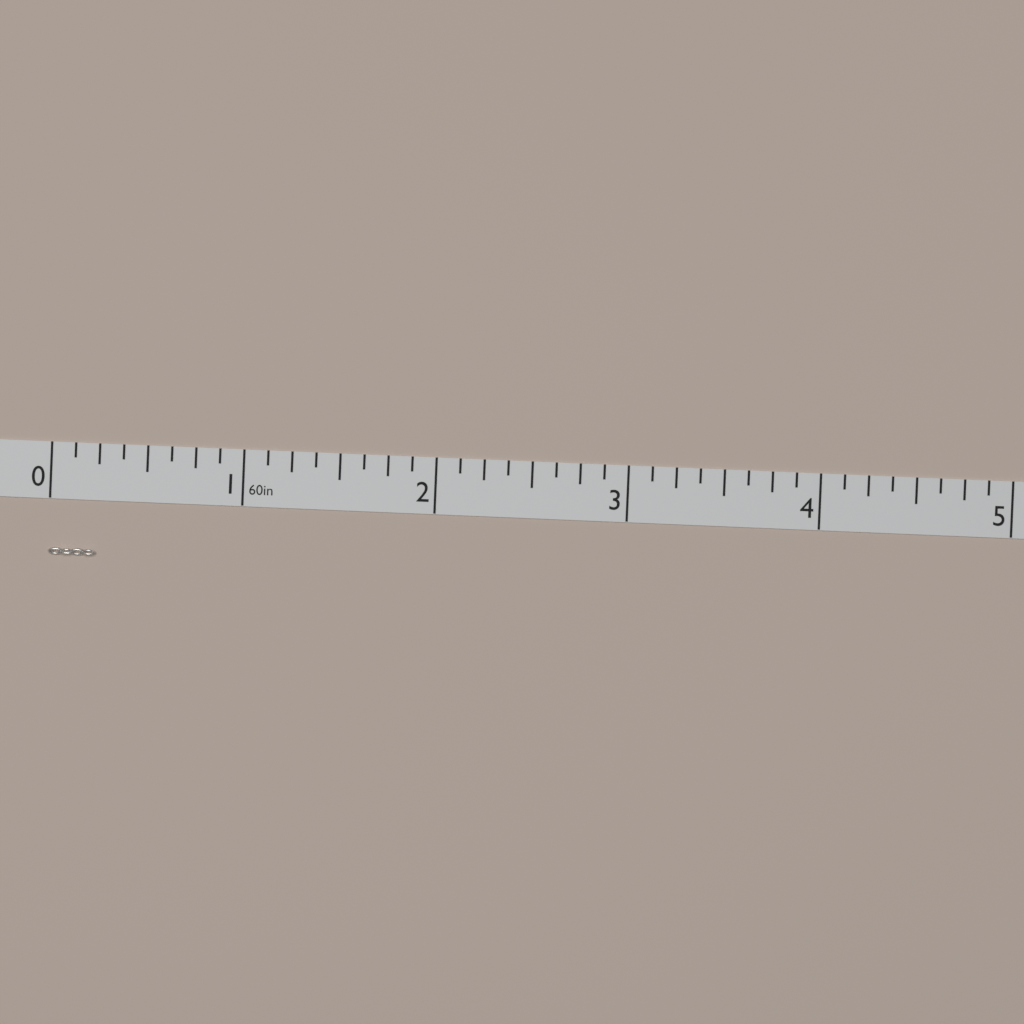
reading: 0.250 in
